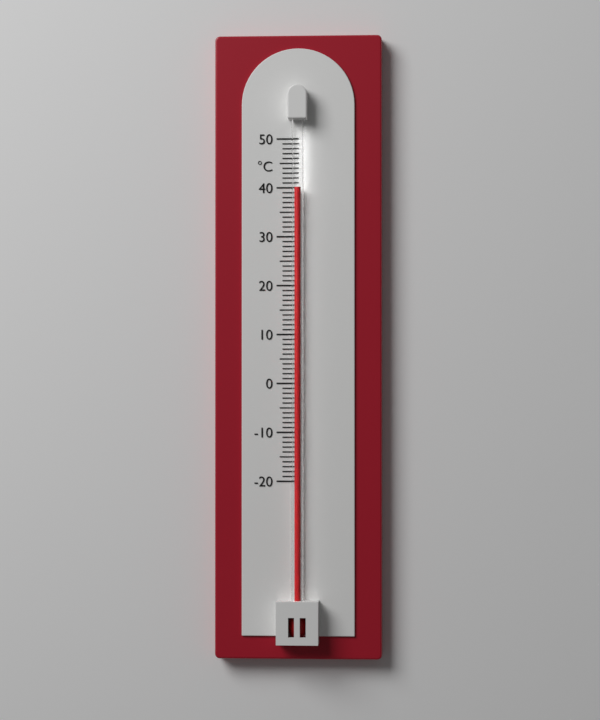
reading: 40 °C
